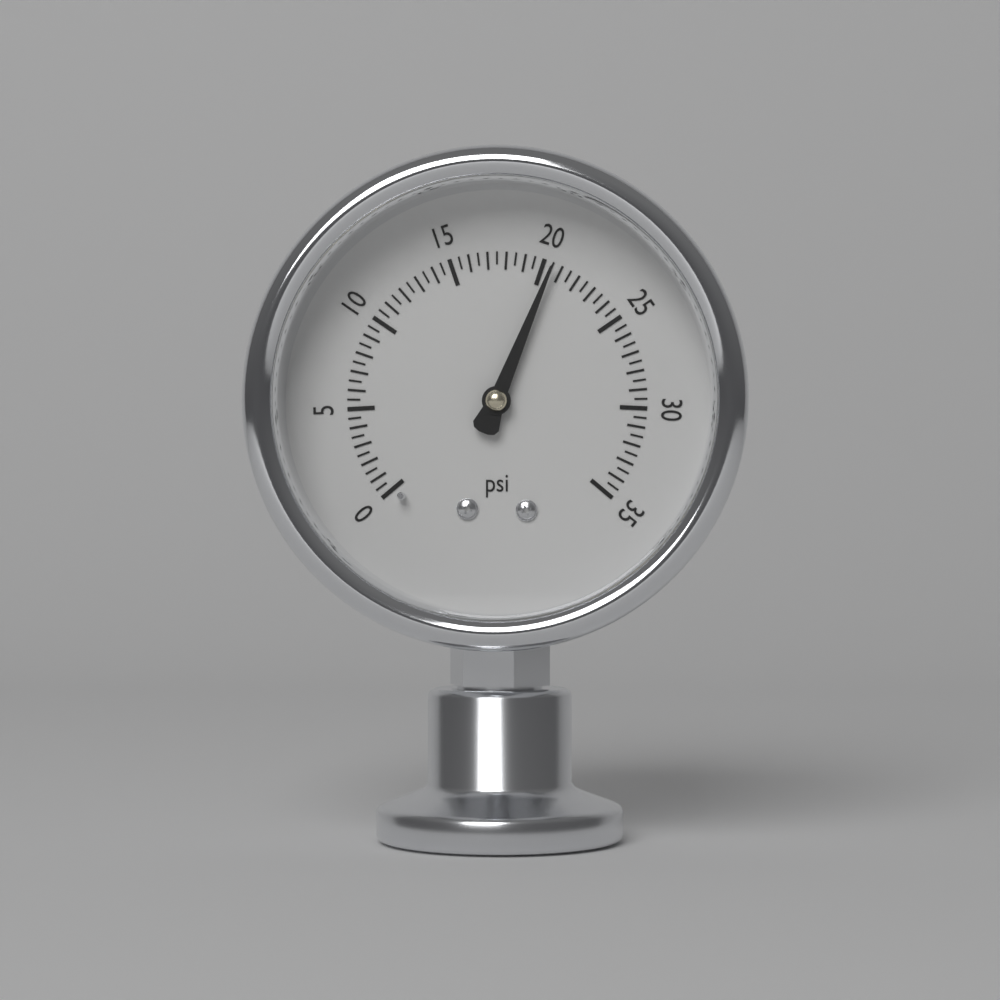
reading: 20.5 psi
